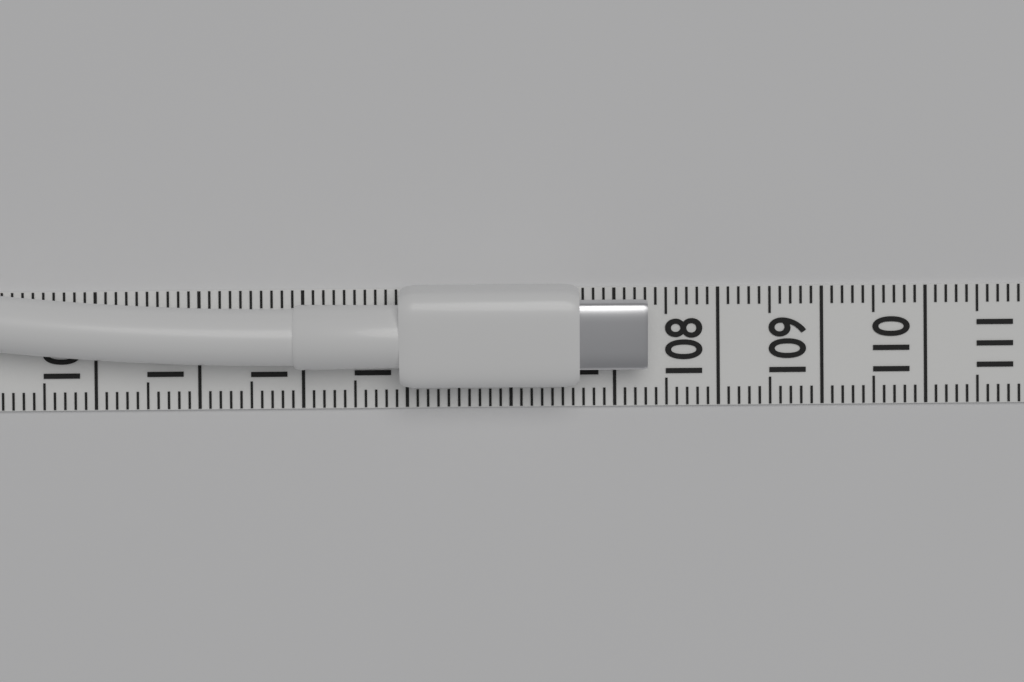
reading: 107.3 (no unit)
